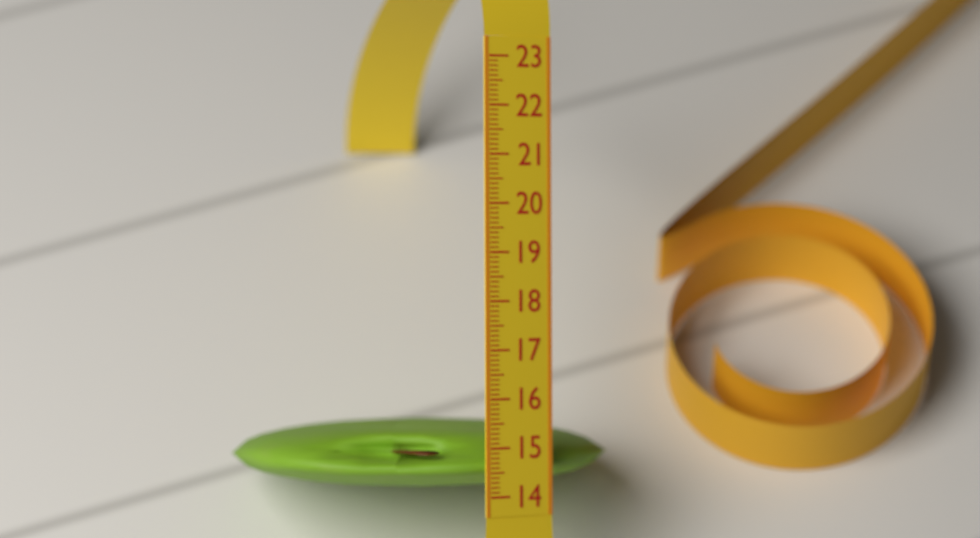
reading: 15.4 (no unit)
